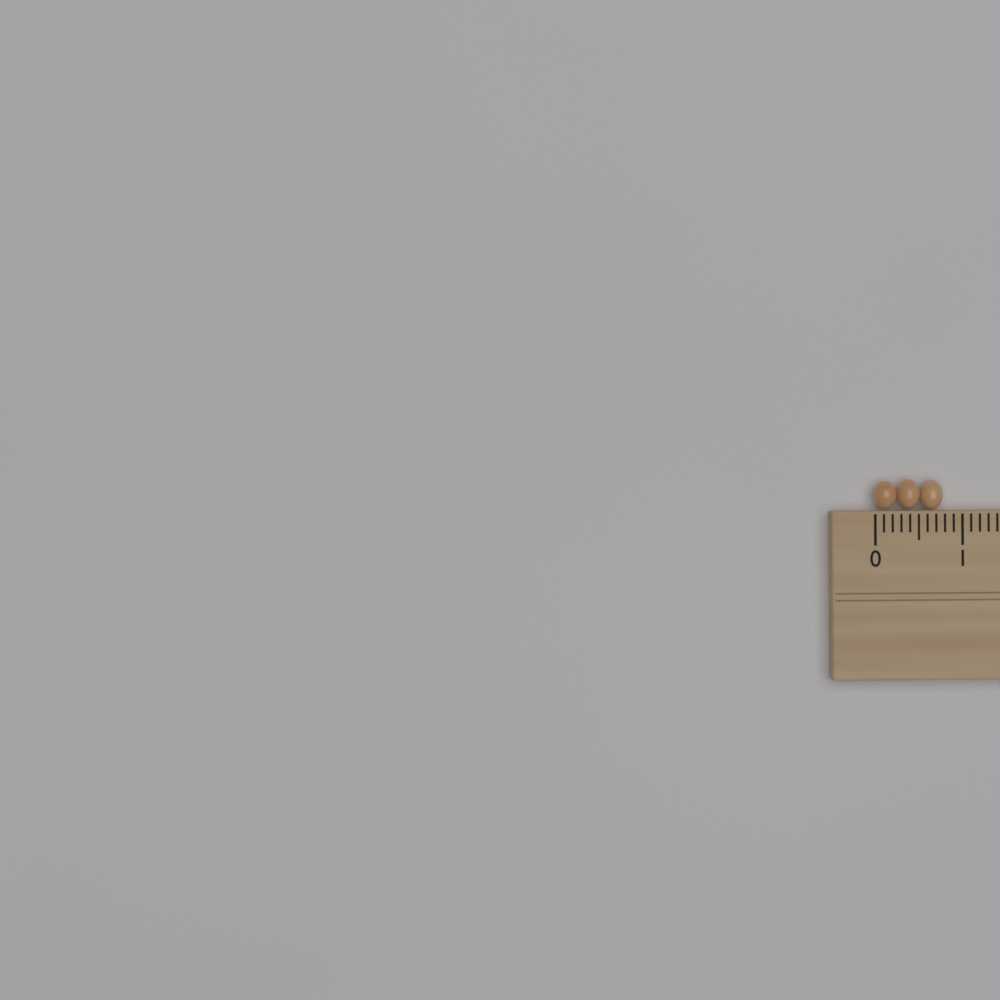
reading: 0.8 cm
